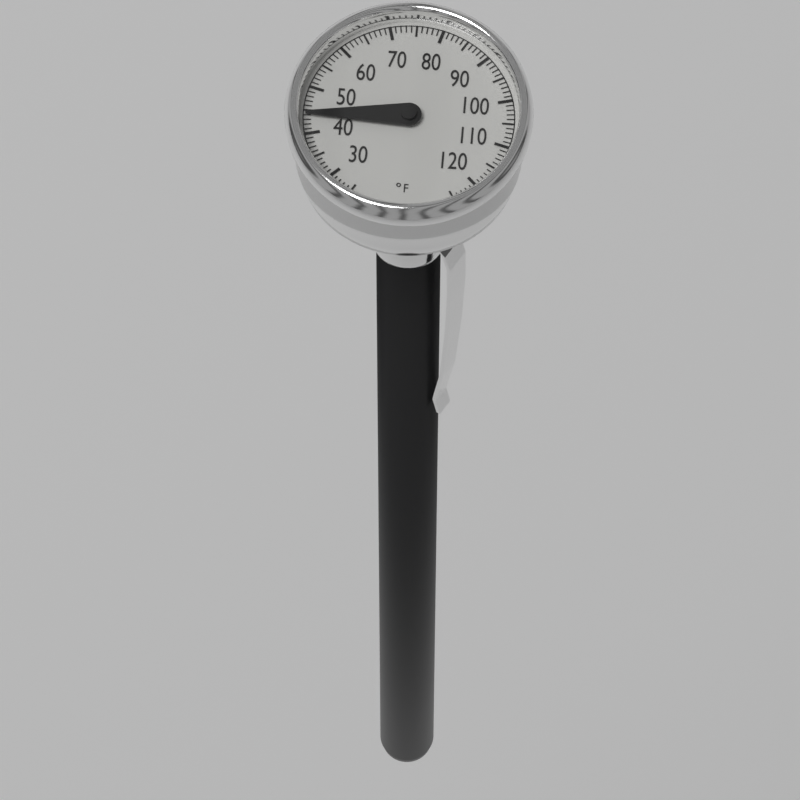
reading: 44 °F
